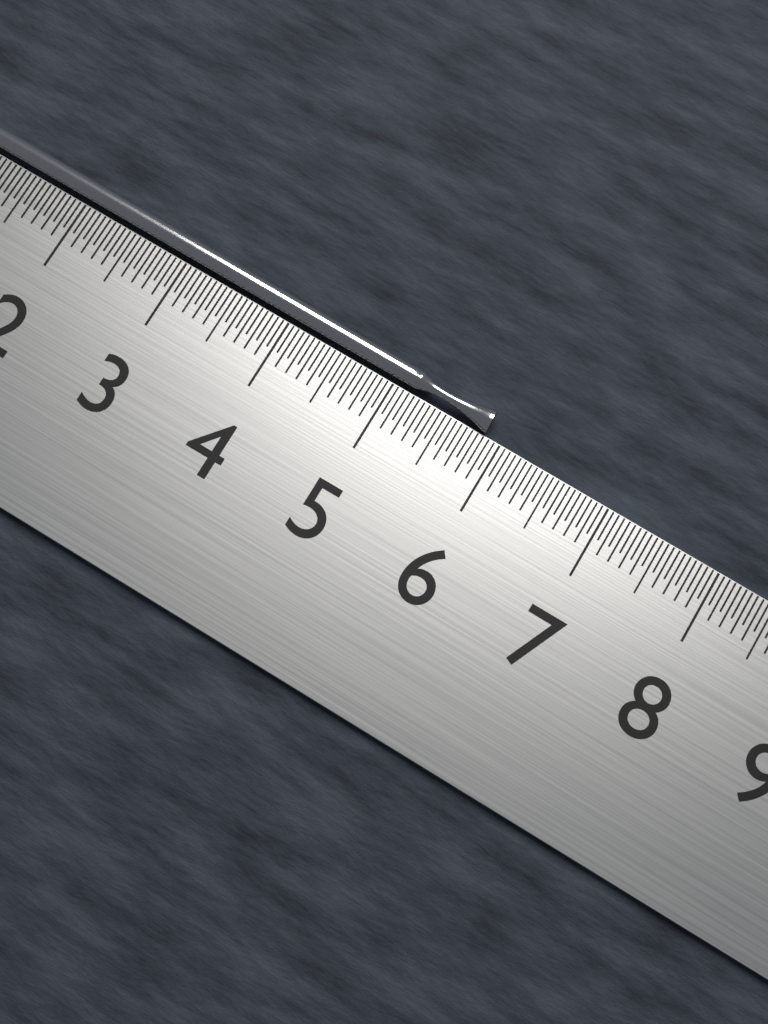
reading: 5.85 cm
